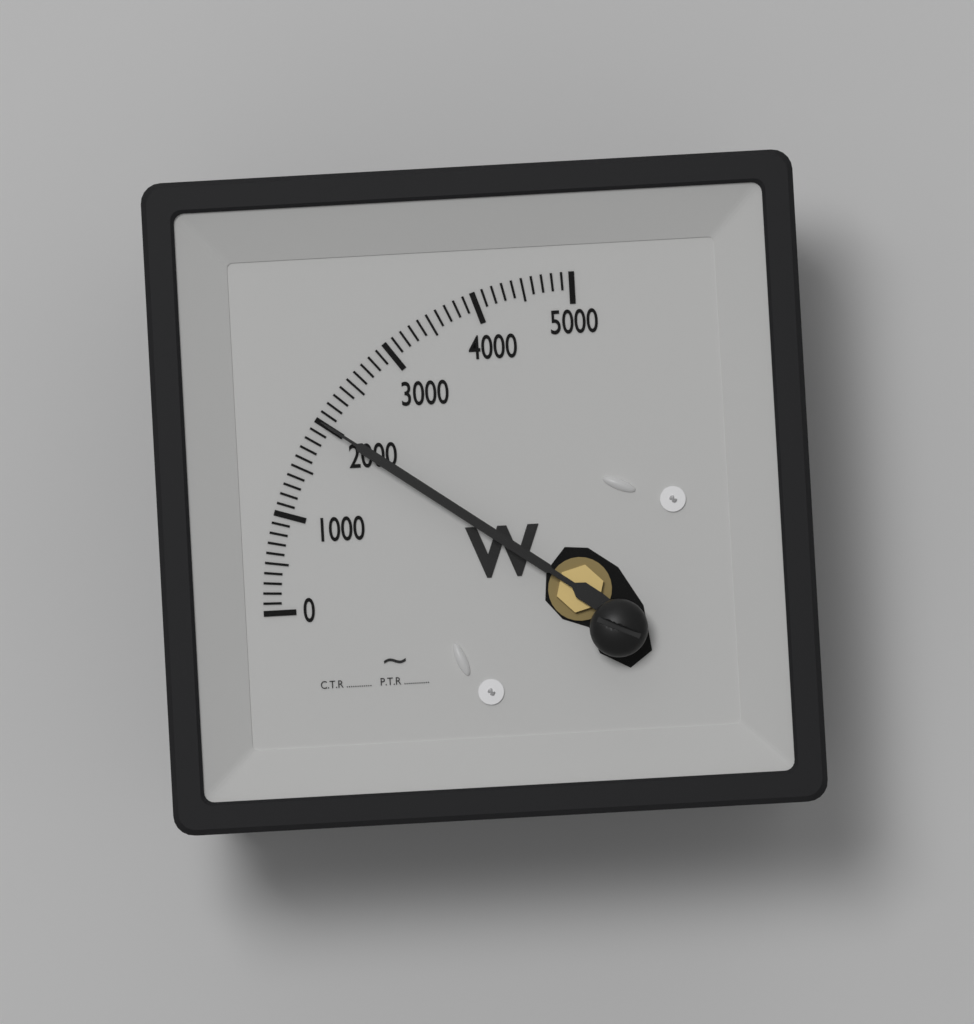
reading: 2000 W
